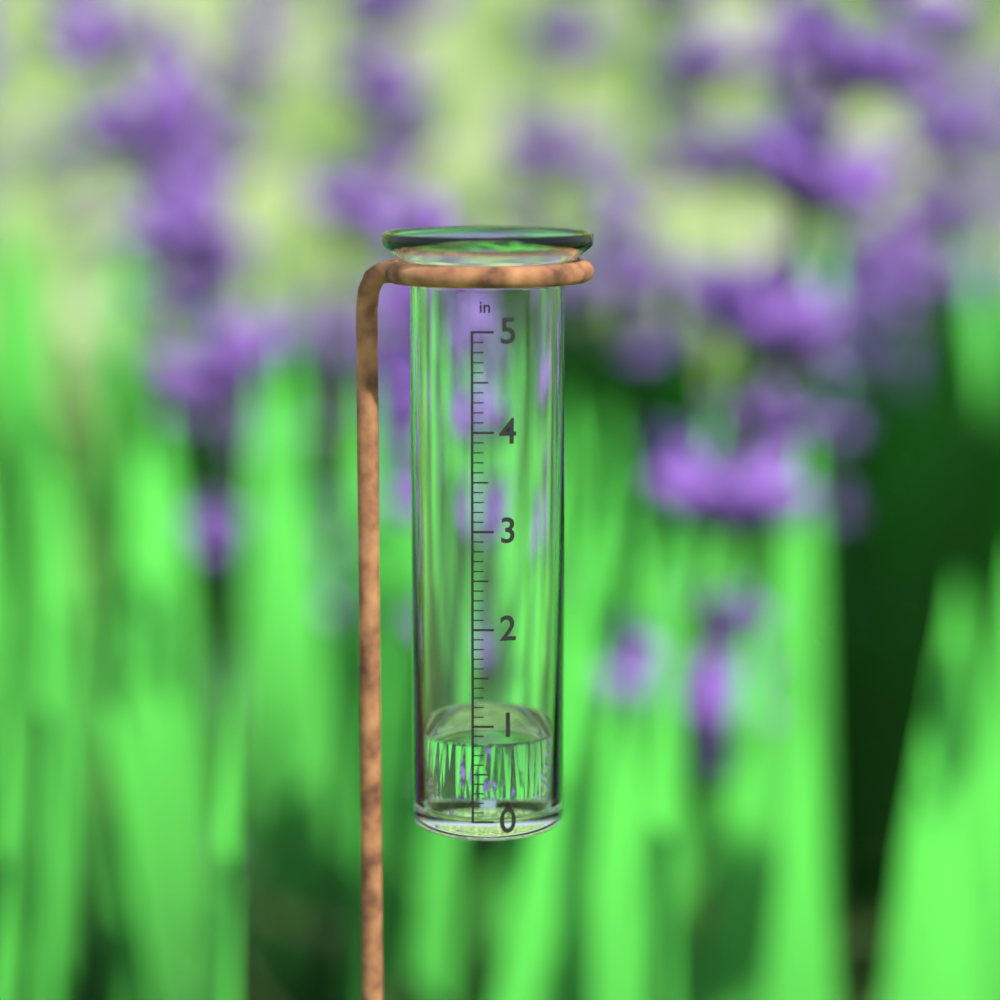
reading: 0.8 in
